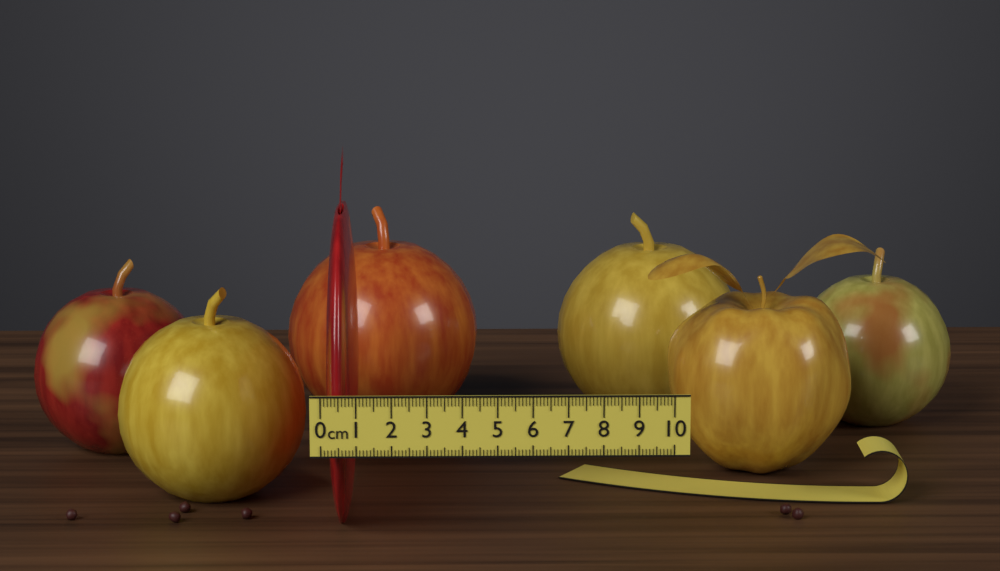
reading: 0.9 cm
